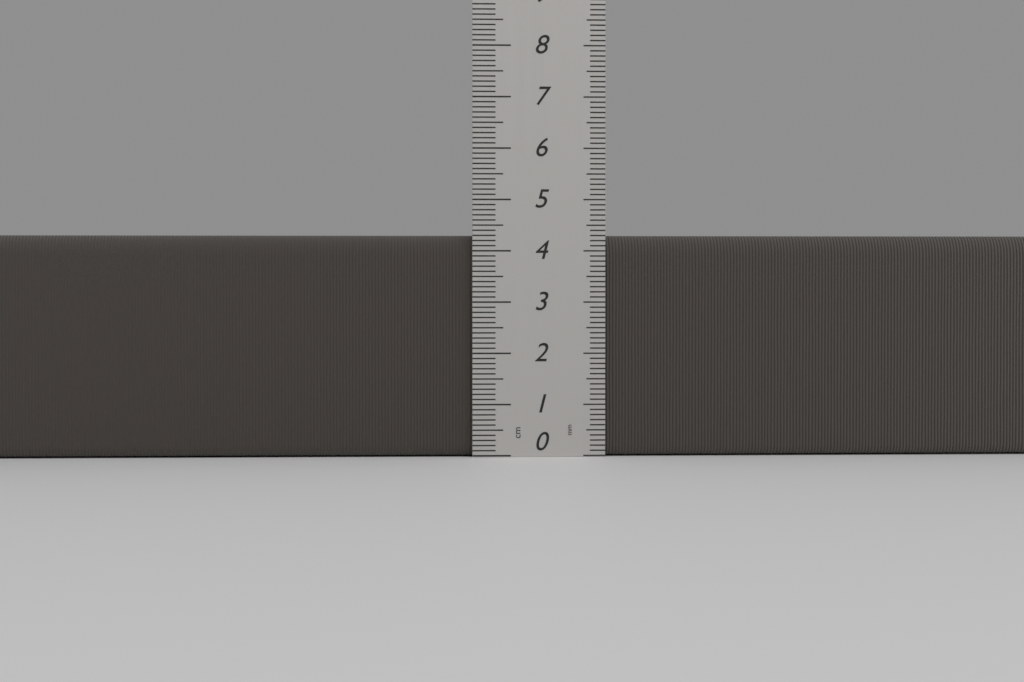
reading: 4.3 cm
